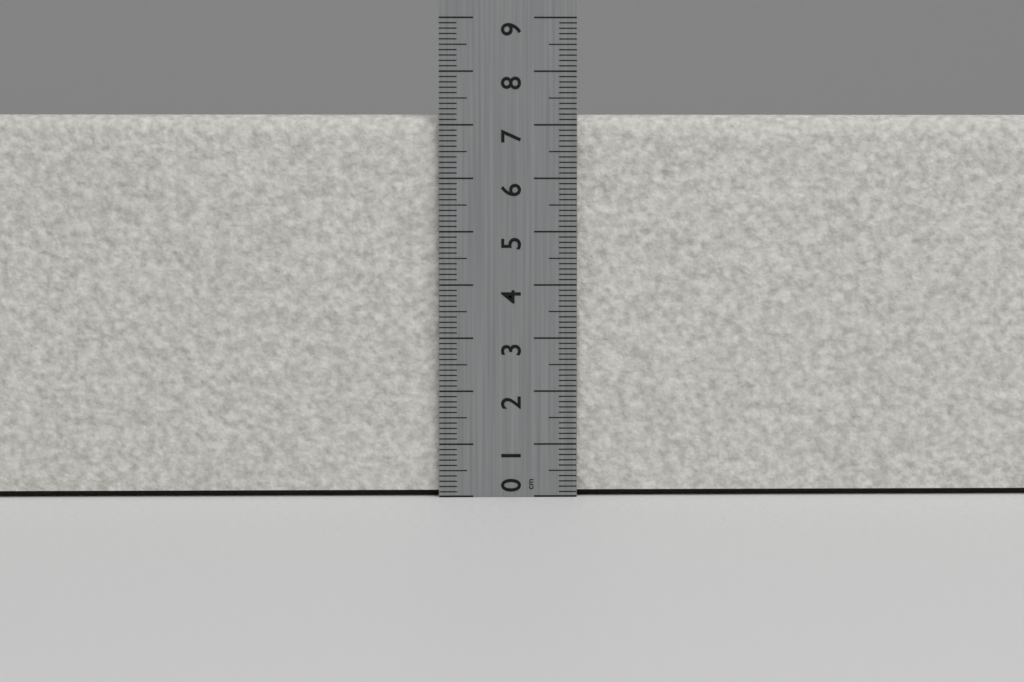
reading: 7.2 cm
